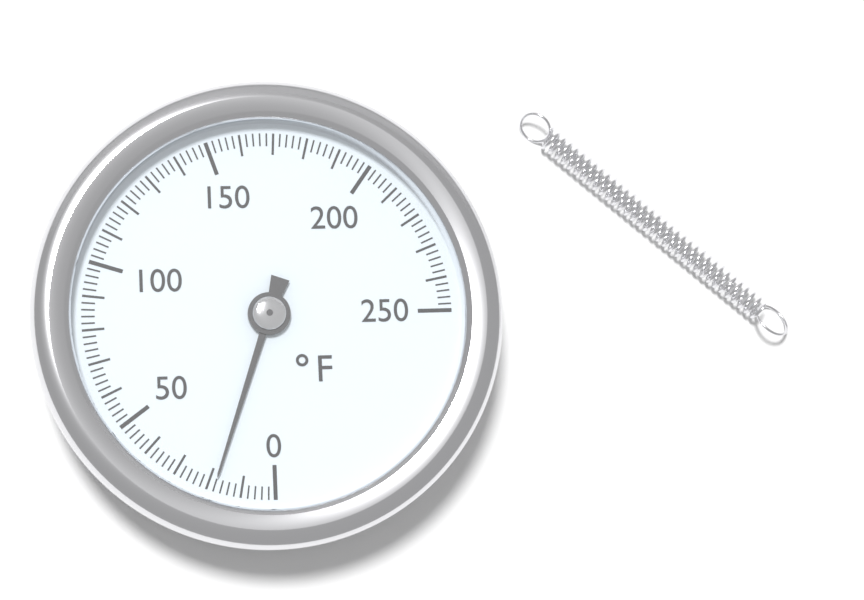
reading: 18 °F
